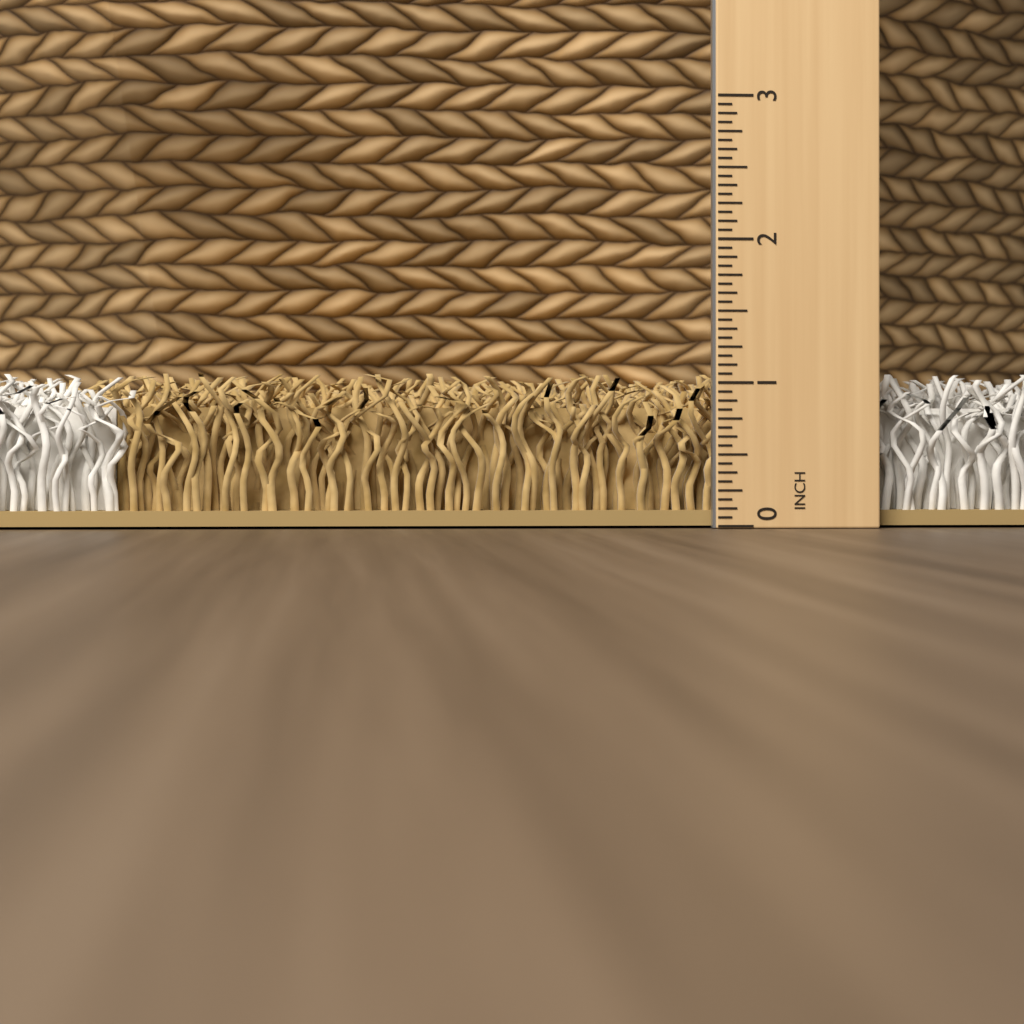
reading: 1.0625 in
